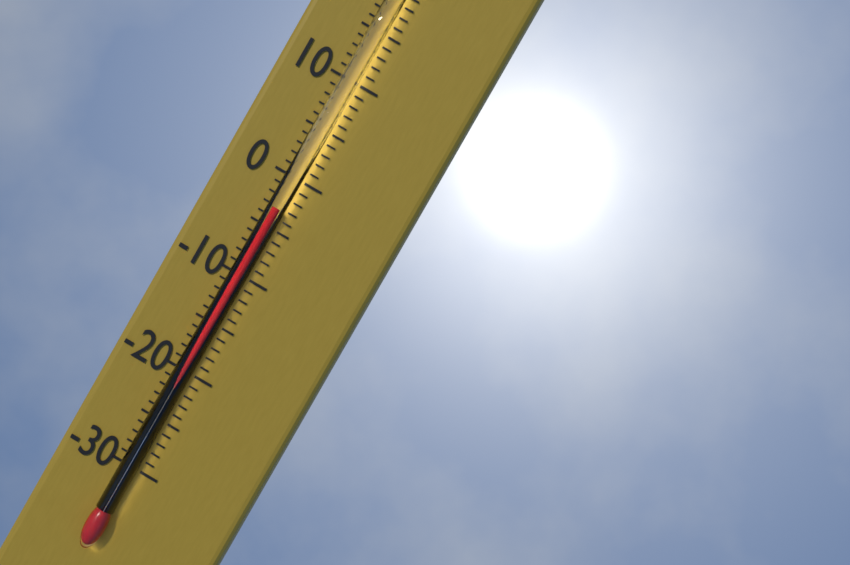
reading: -3 °C
